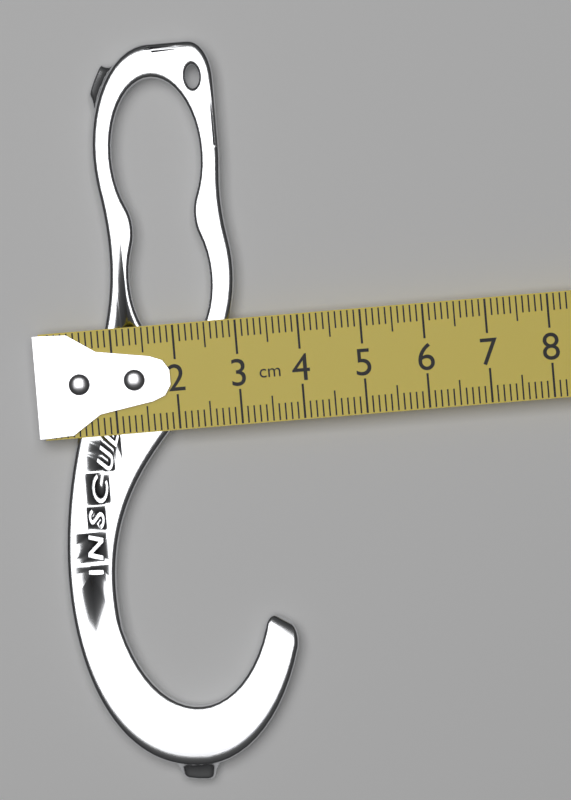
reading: 3.6 cm
